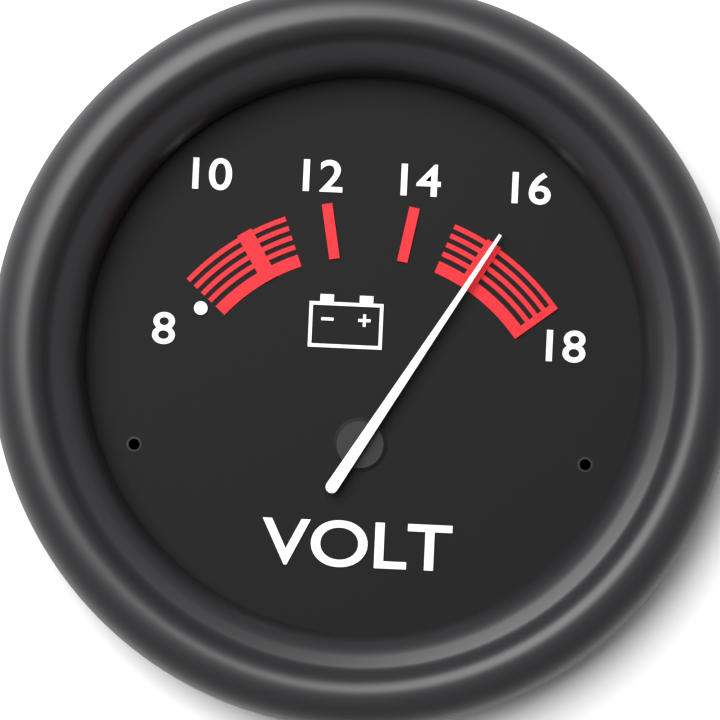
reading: 16 V
